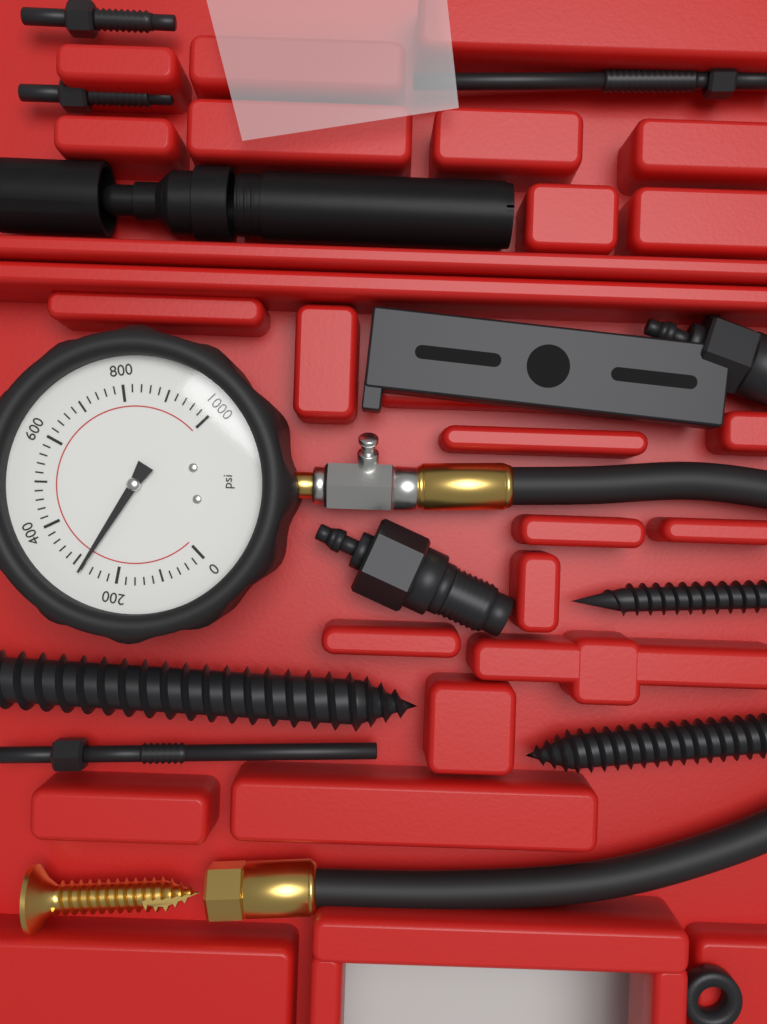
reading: 280 psi
